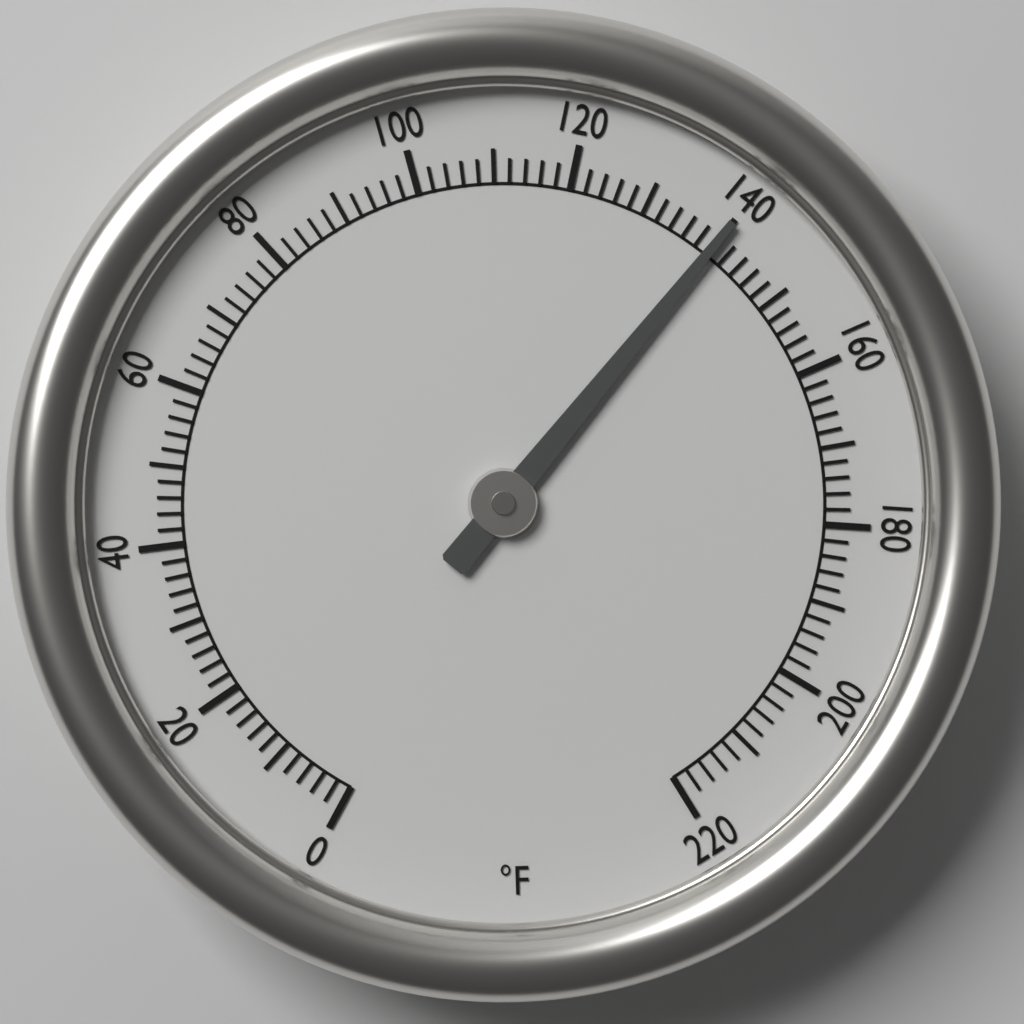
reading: 140 °F
